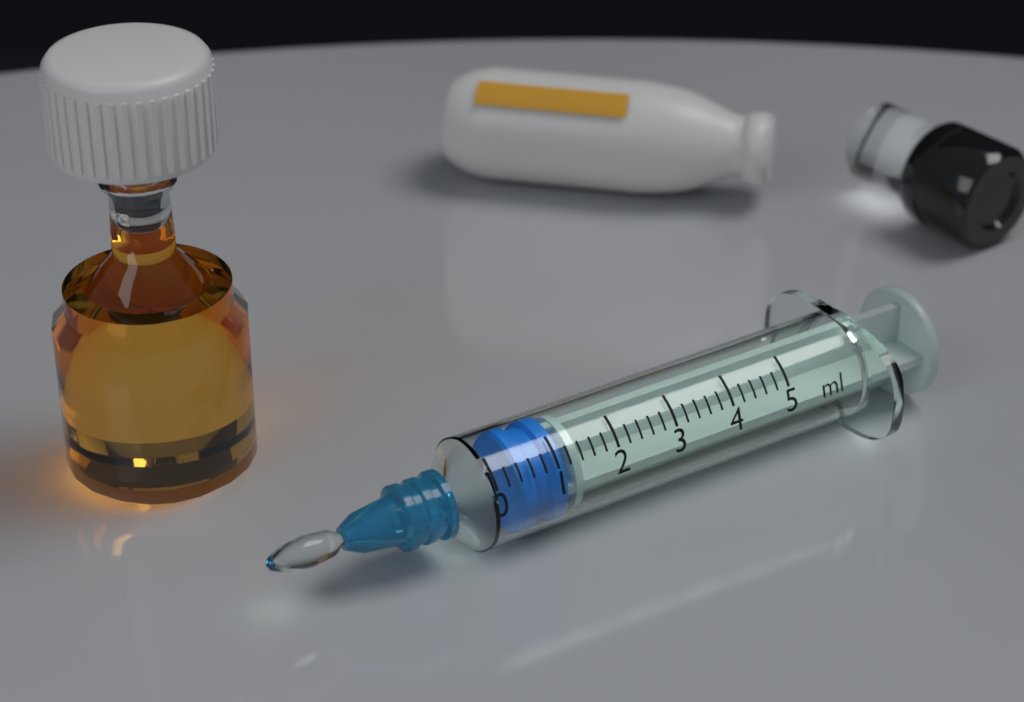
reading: 0.4 ml
